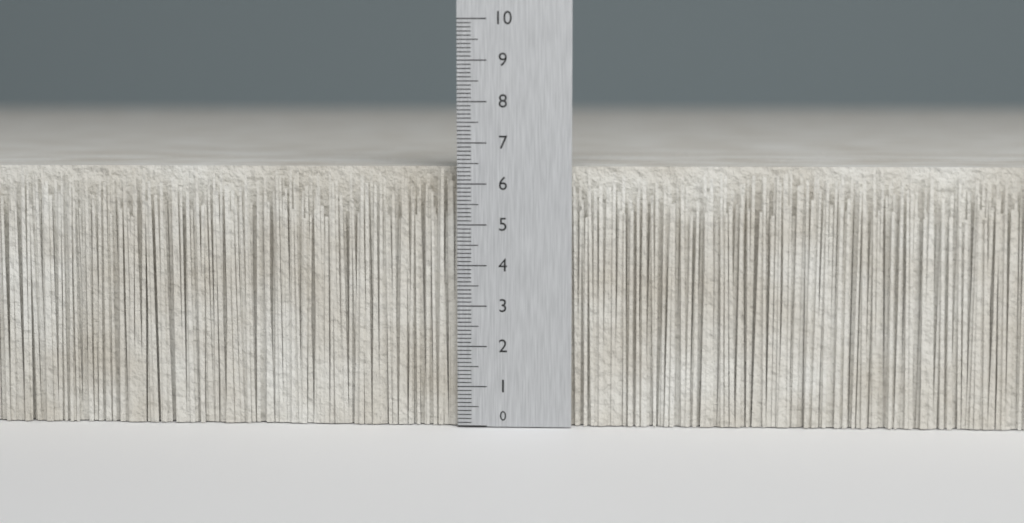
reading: 6.4 (no unit)
